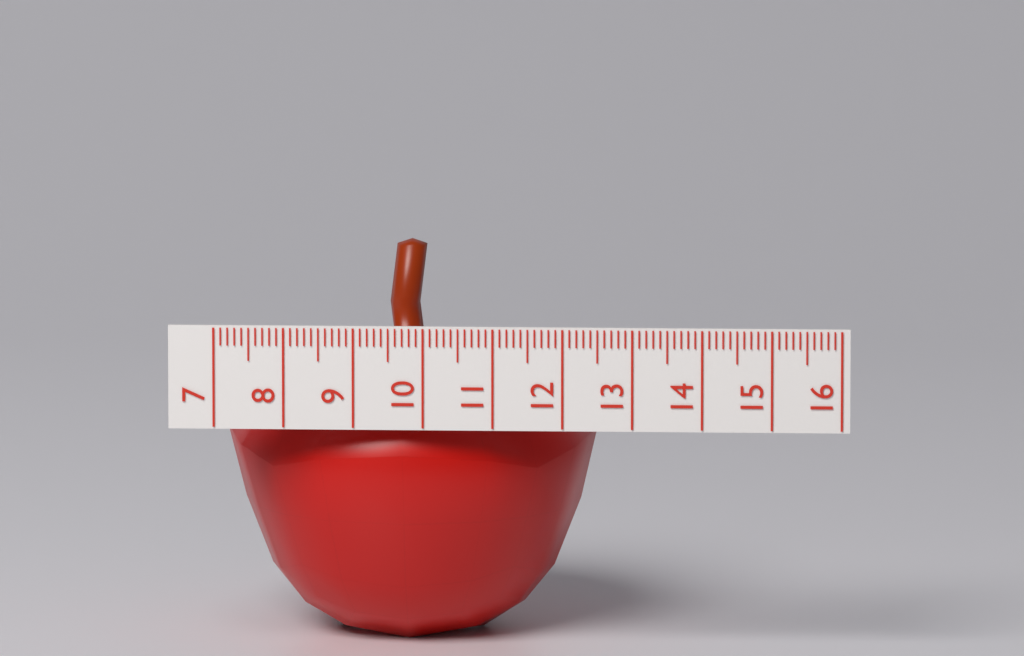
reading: 12.4 (no unit)
